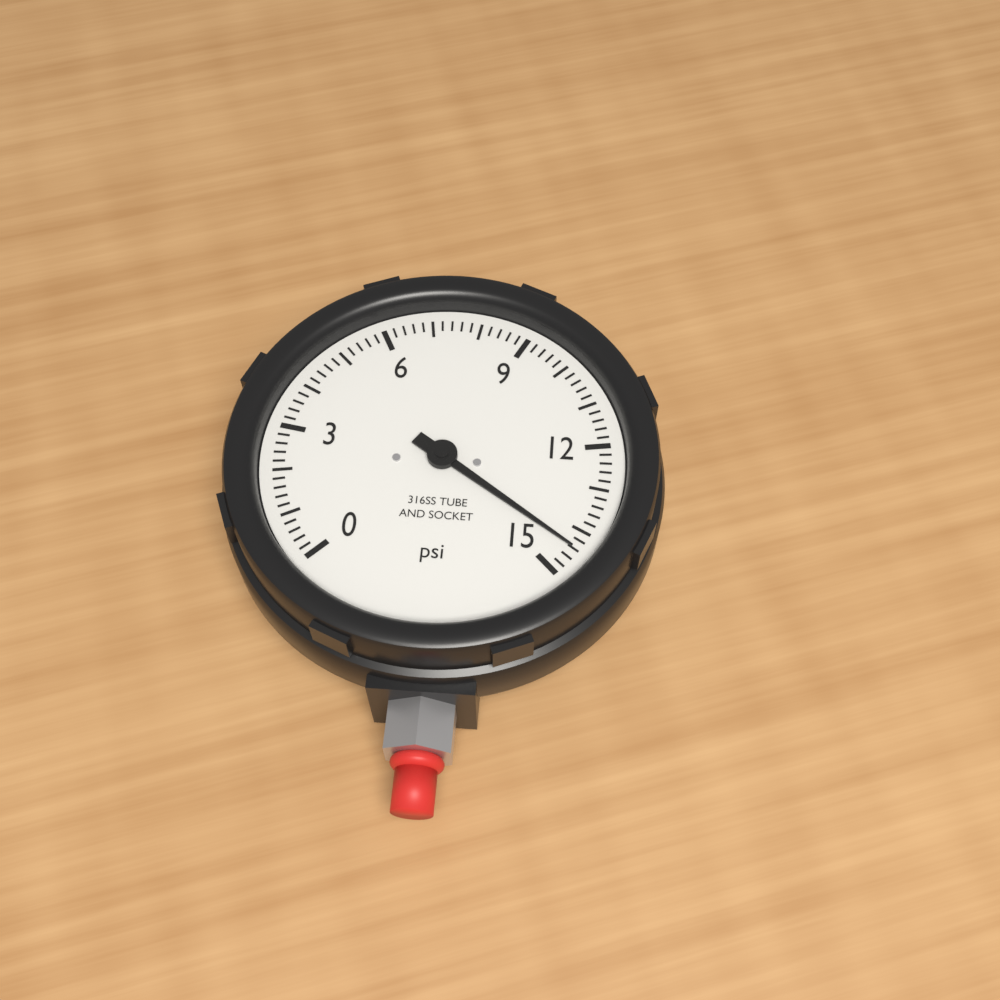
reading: 14.4 psi
